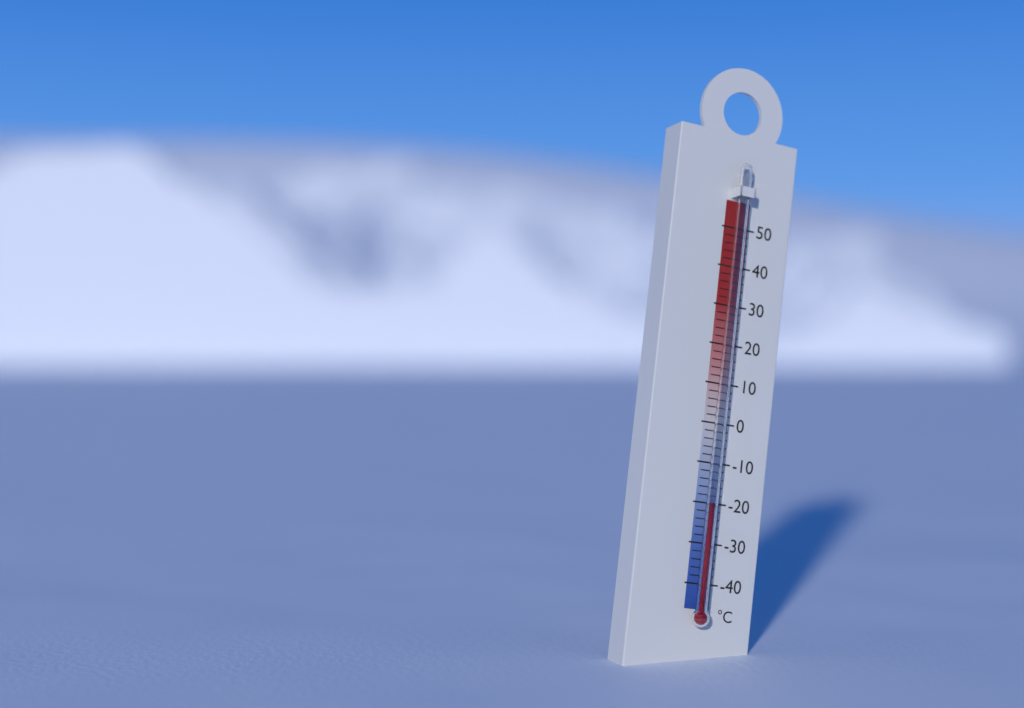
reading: -20 °C
